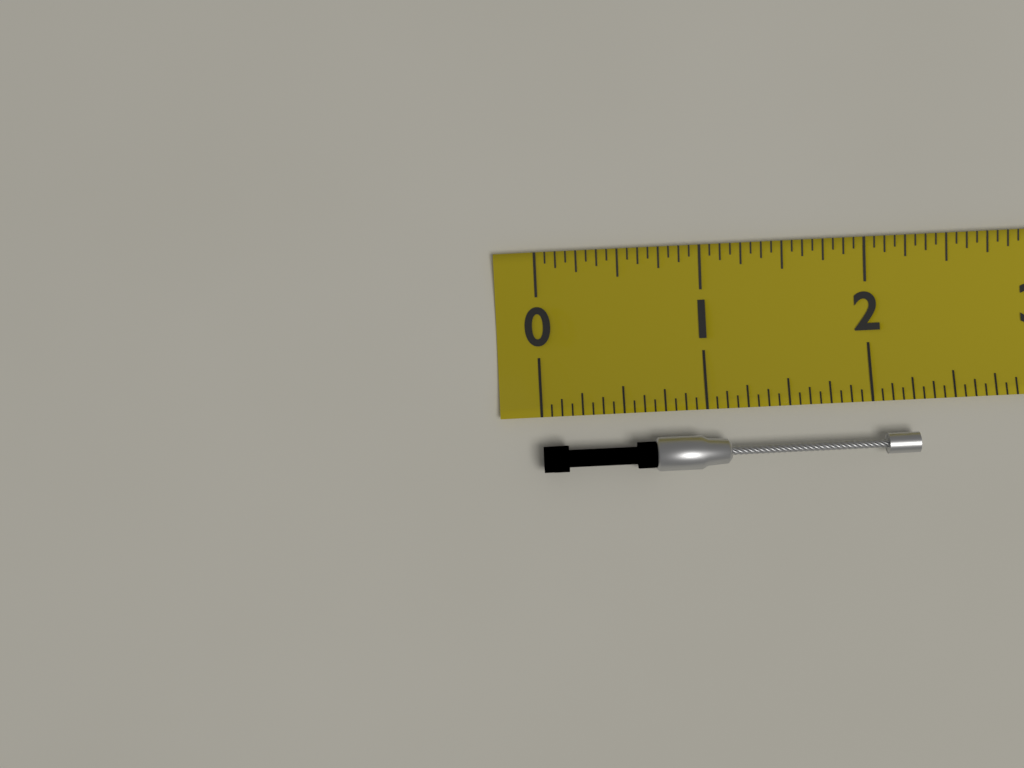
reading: 2.2500 (no unit)
